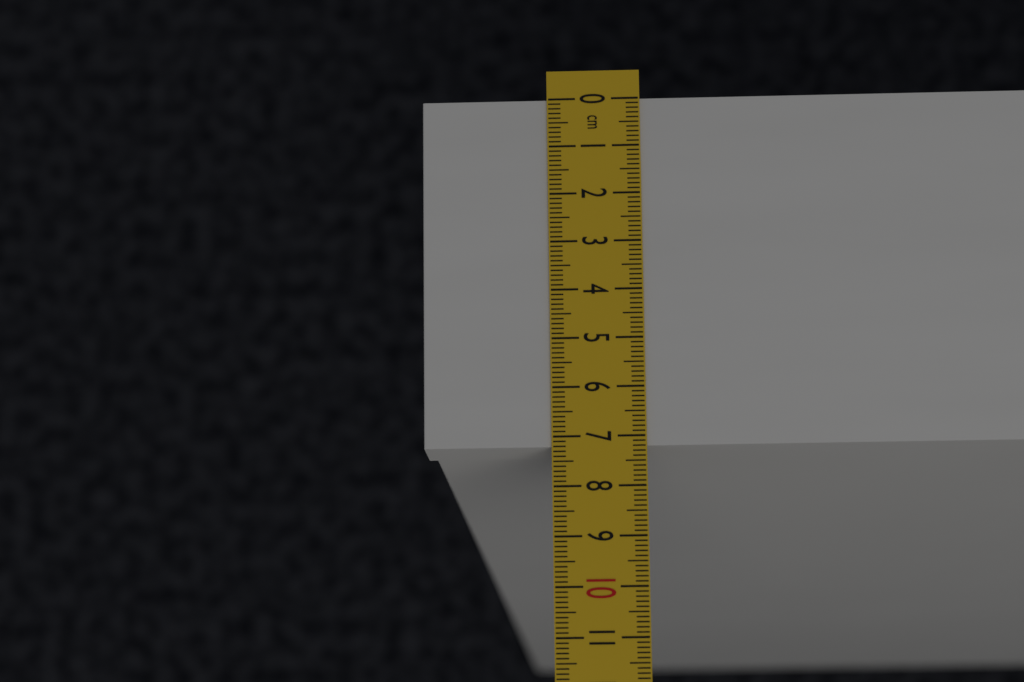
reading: 7.2 cm
